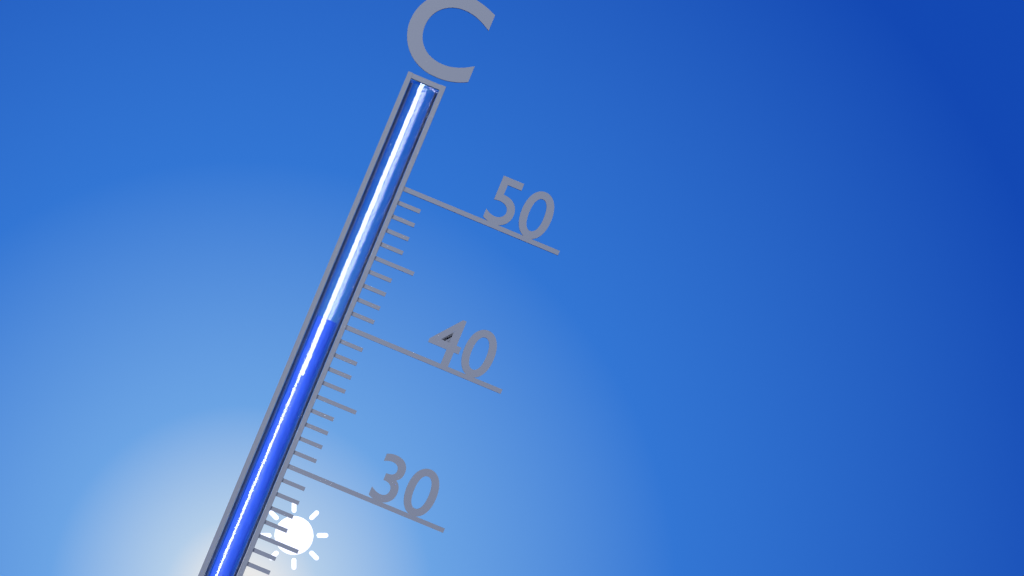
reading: 40 °C
